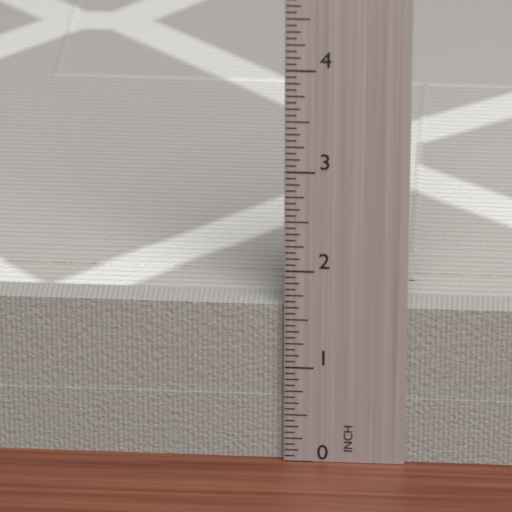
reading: 1.6250 in
